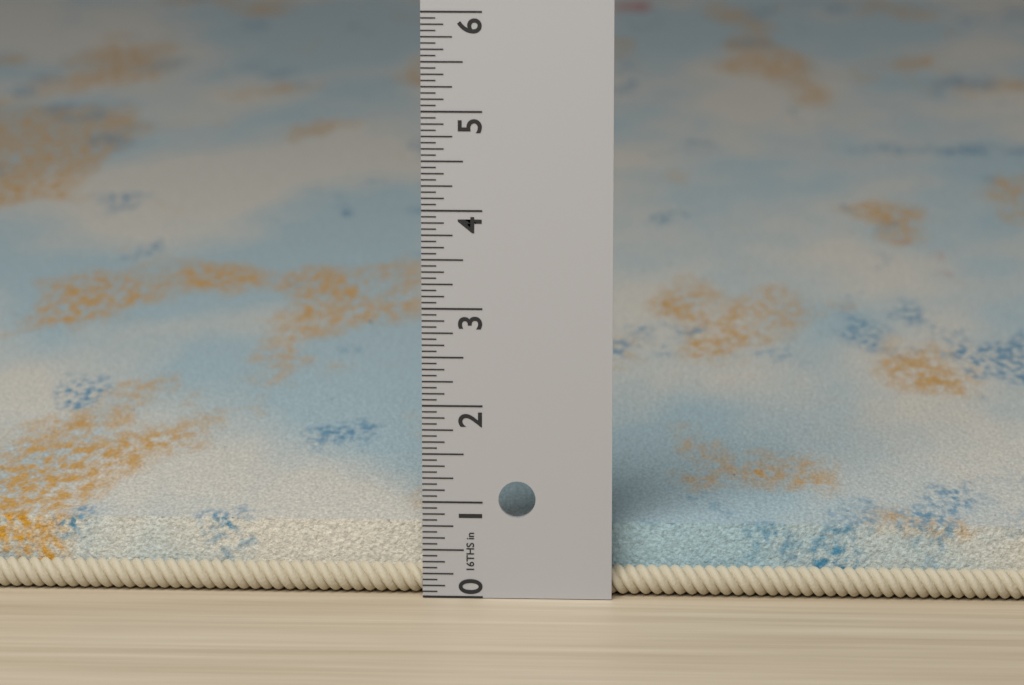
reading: 0.7500 in
